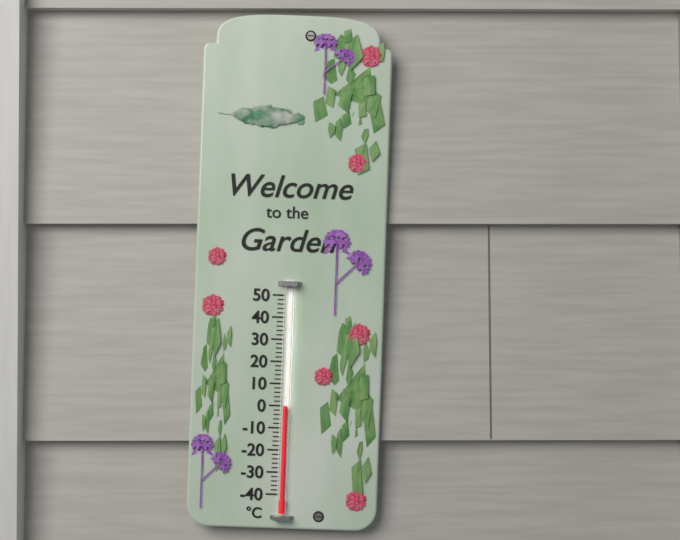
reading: 0 °C
